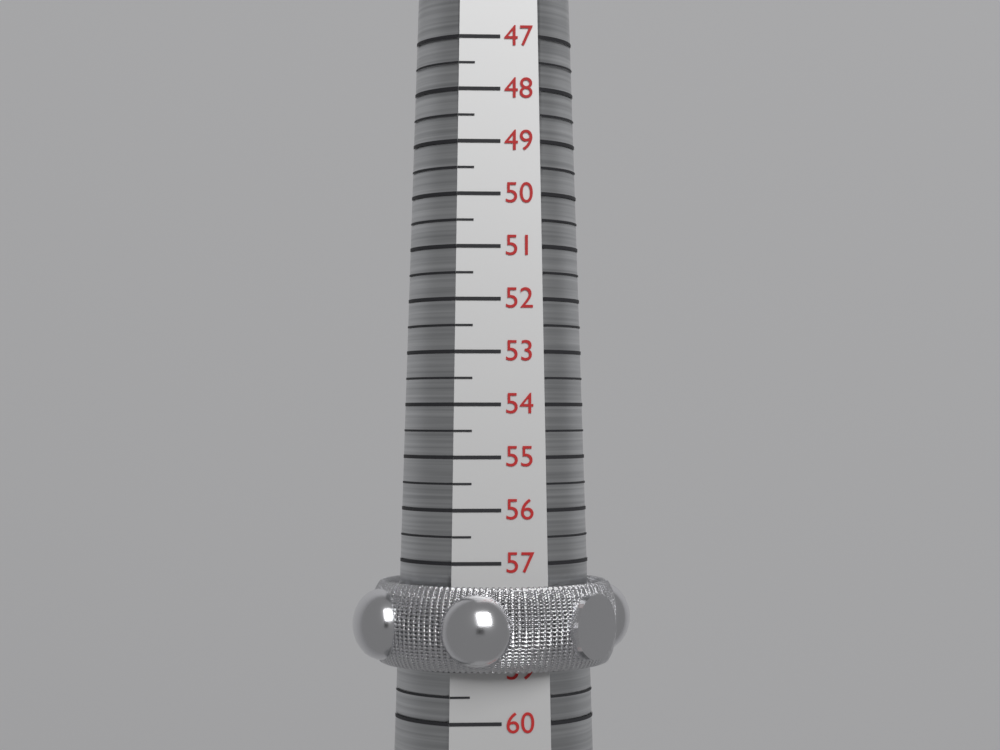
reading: 59.0 (no unit)
